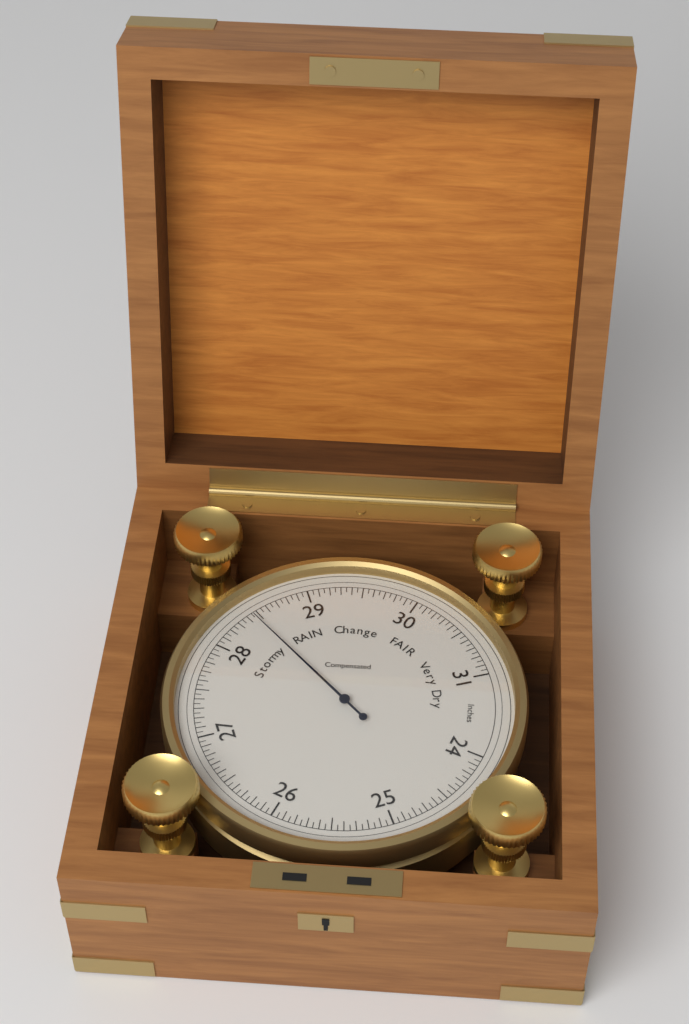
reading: 28.45 inHg
